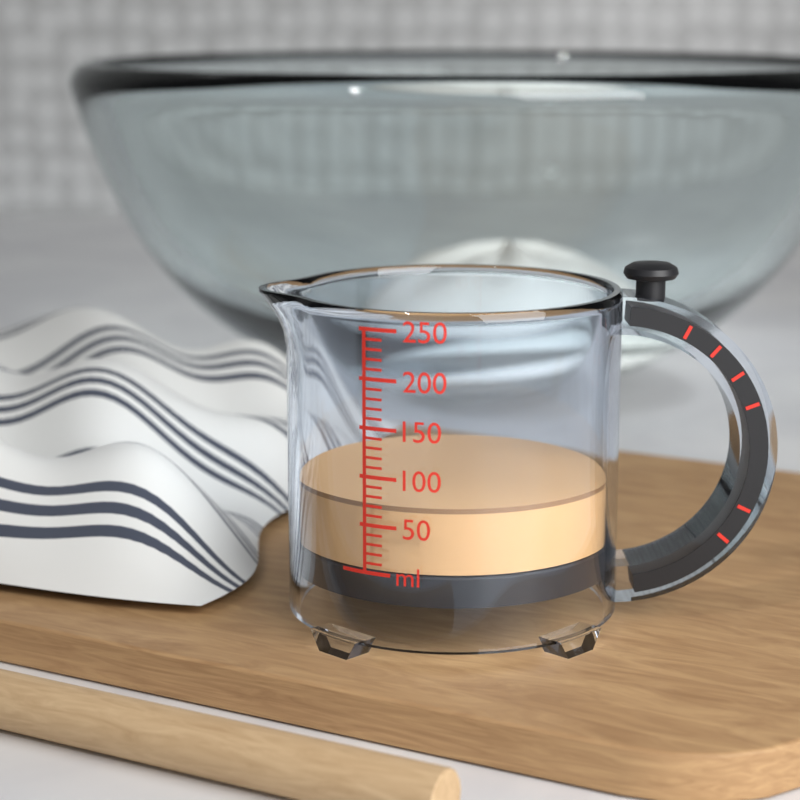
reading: 70 ml
